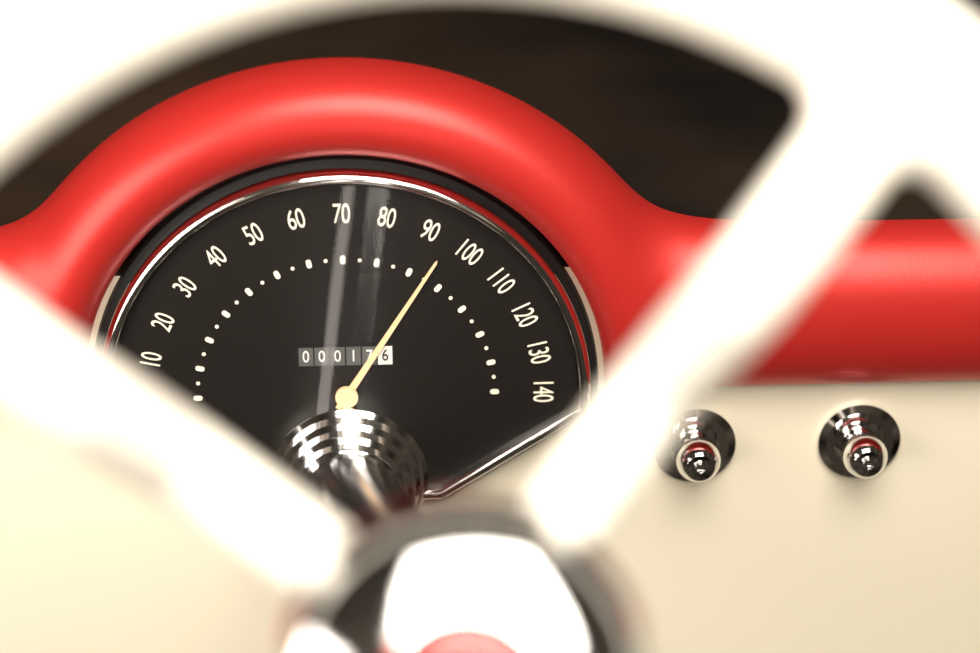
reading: 95 (no unit)
